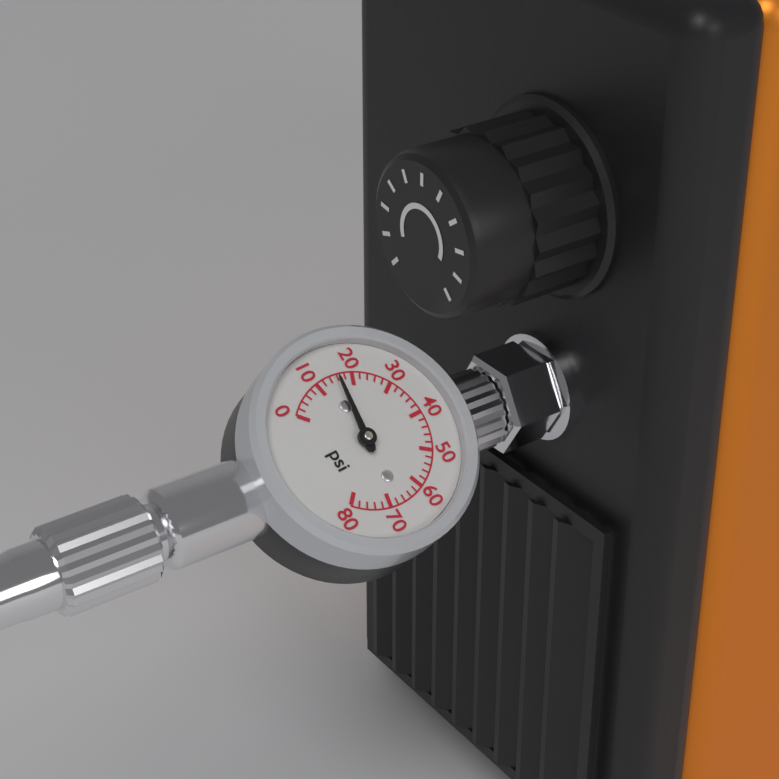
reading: 16 psi
